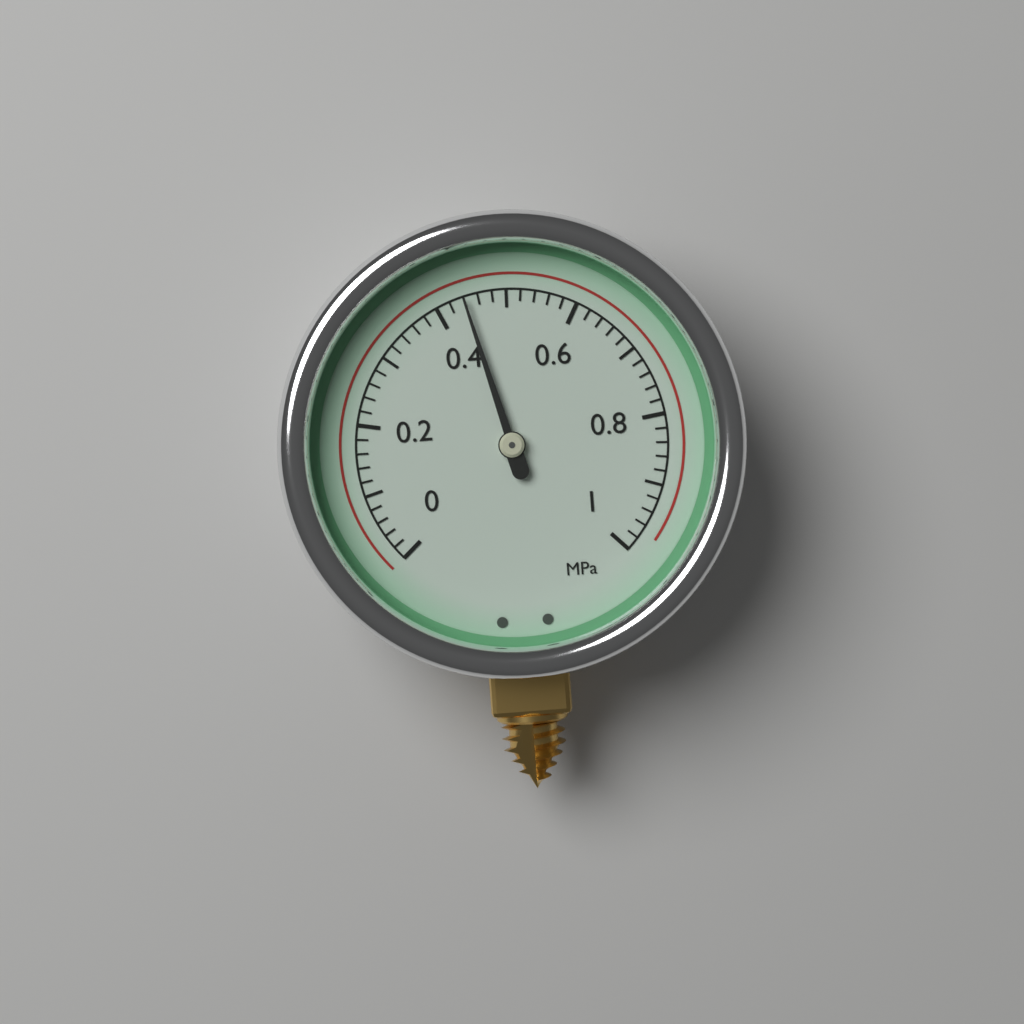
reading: 0.44 MPa
